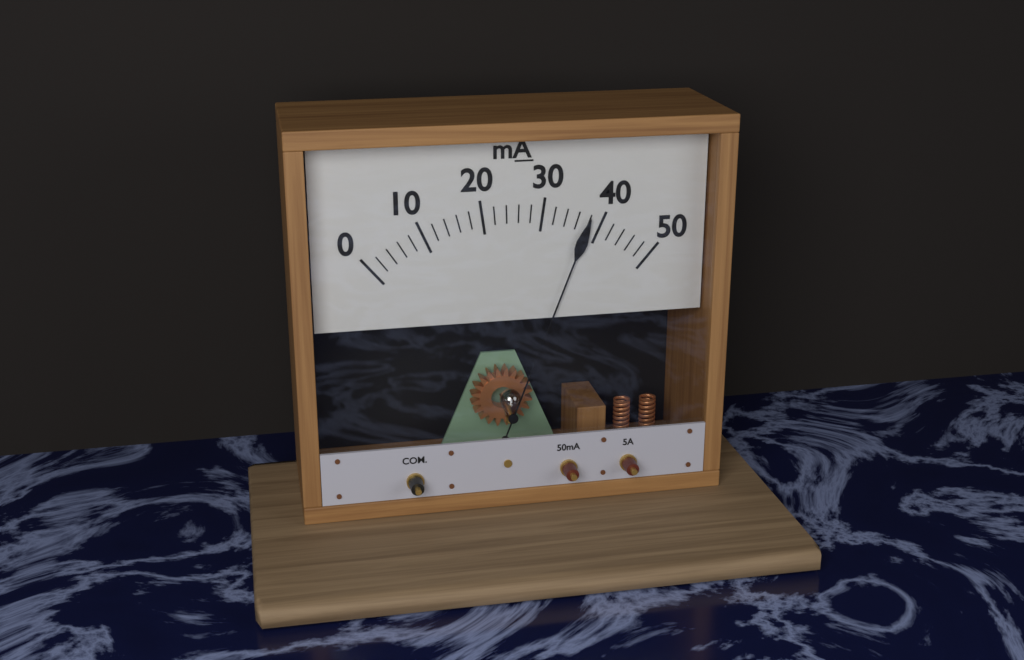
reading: 38 mA
